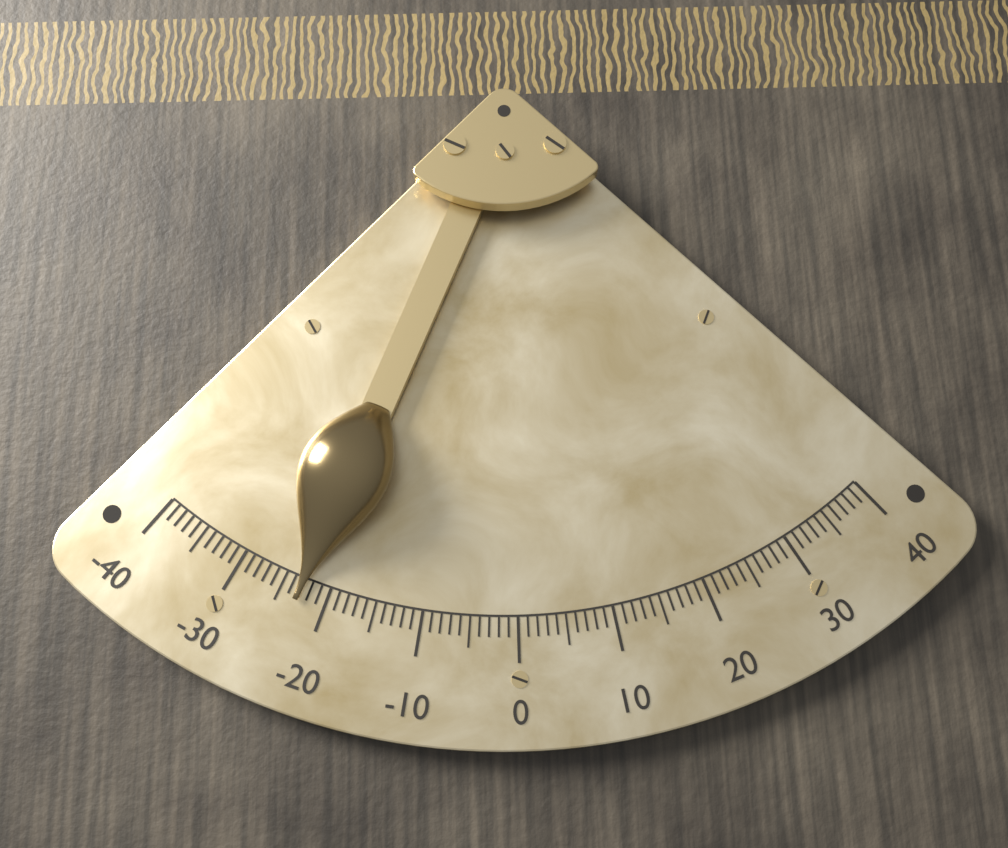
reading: -23 (no unit)
